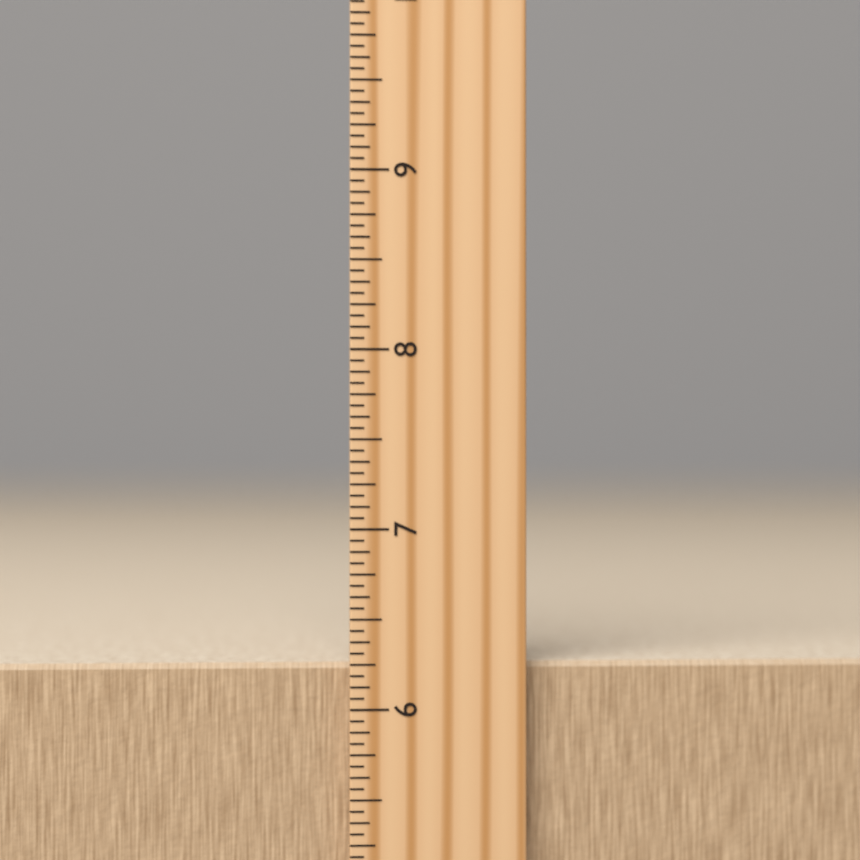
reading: 6.2500 inch
